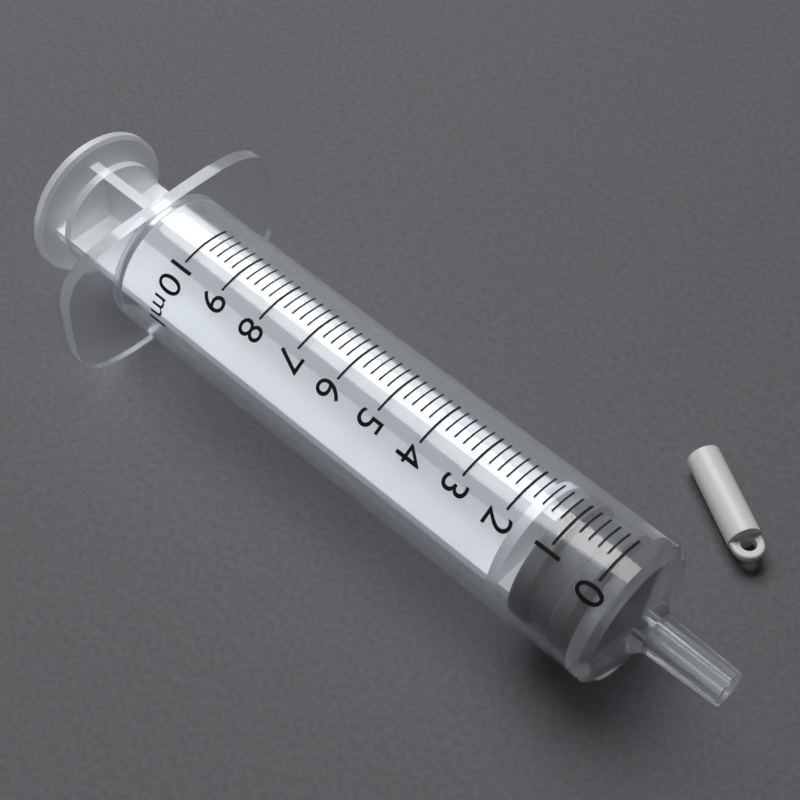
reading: 0.0 ml
